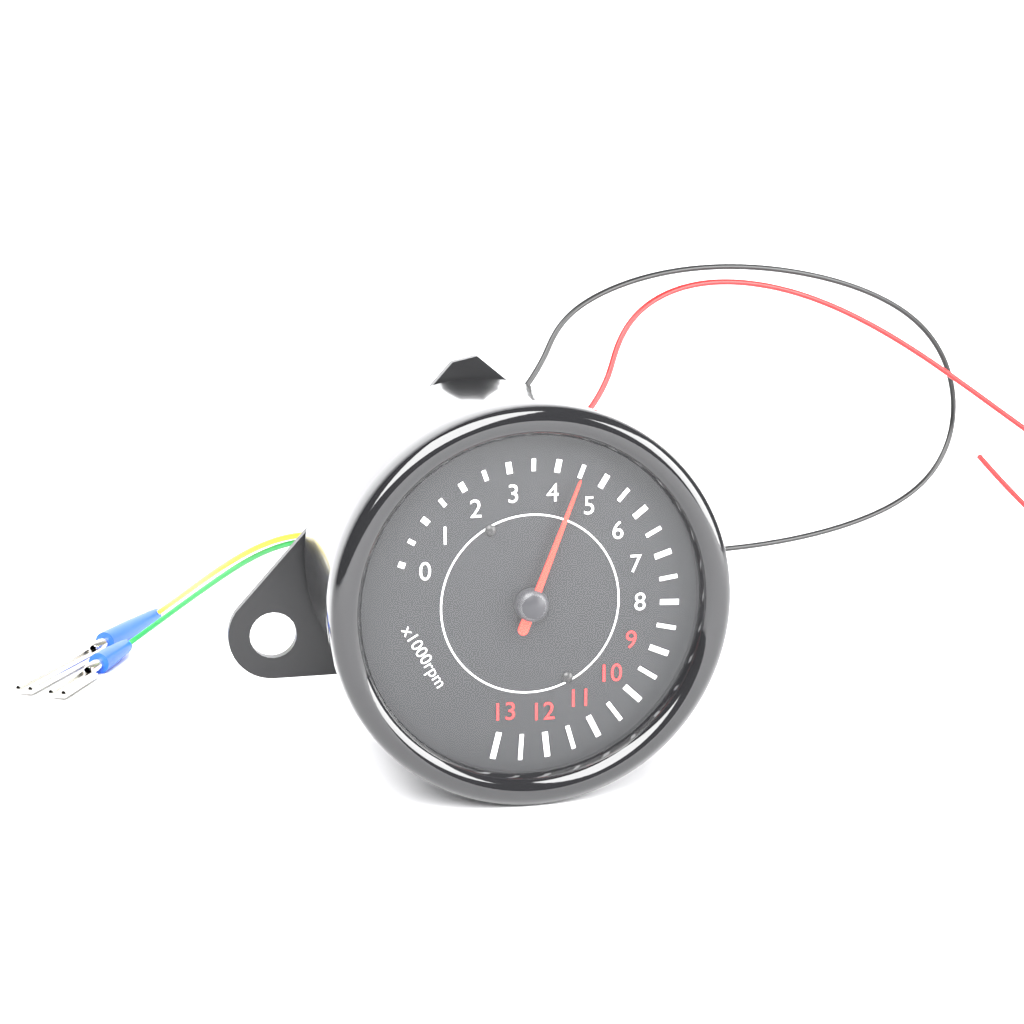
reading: 4.5 x1000rpm
